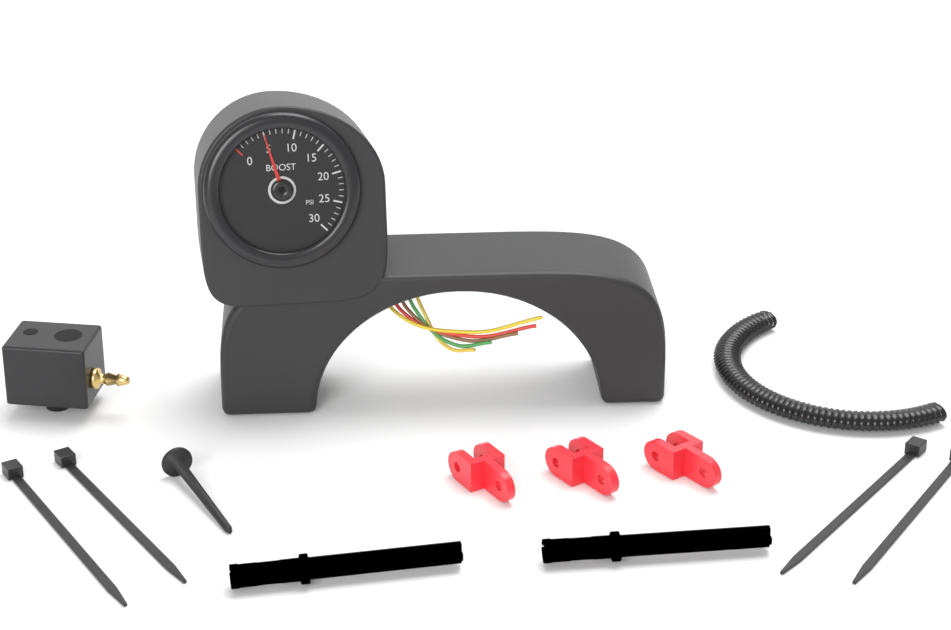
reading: 5 psi
